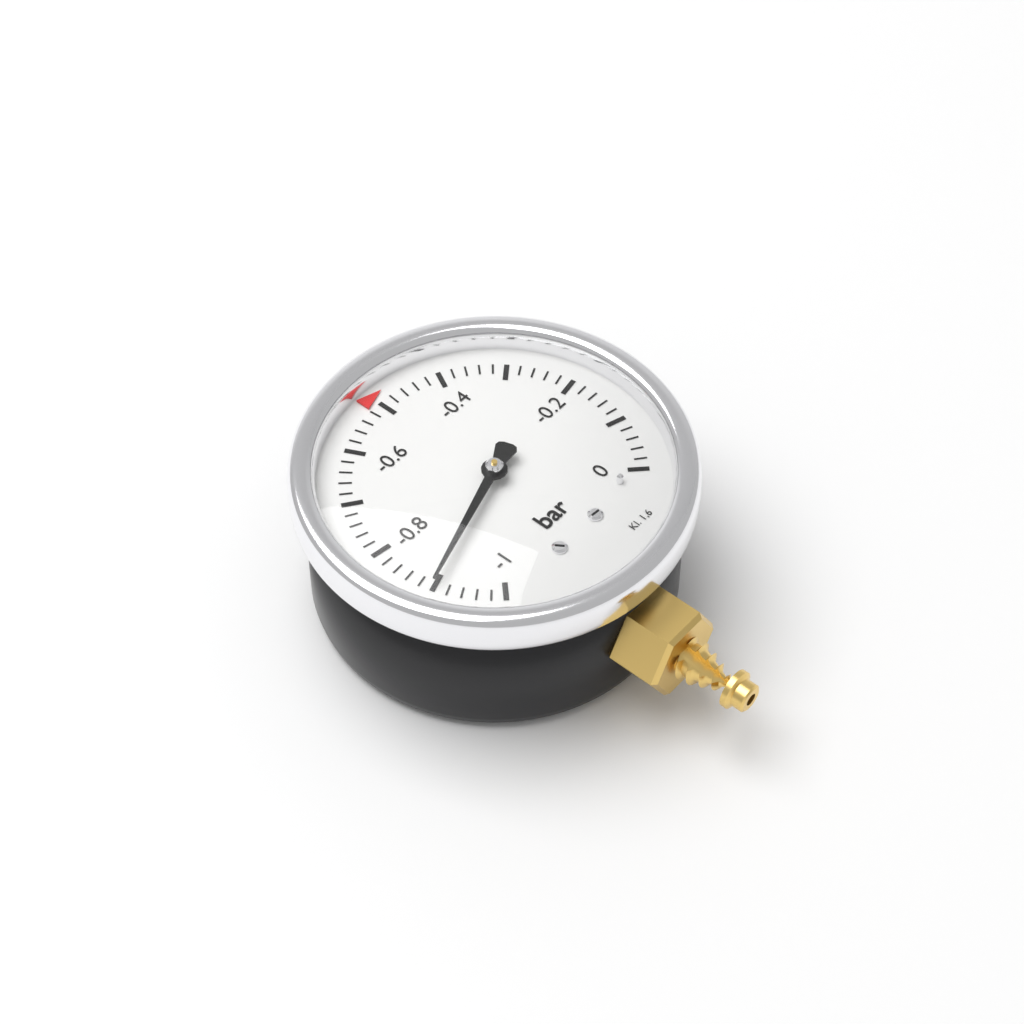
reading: -0.90 bar
